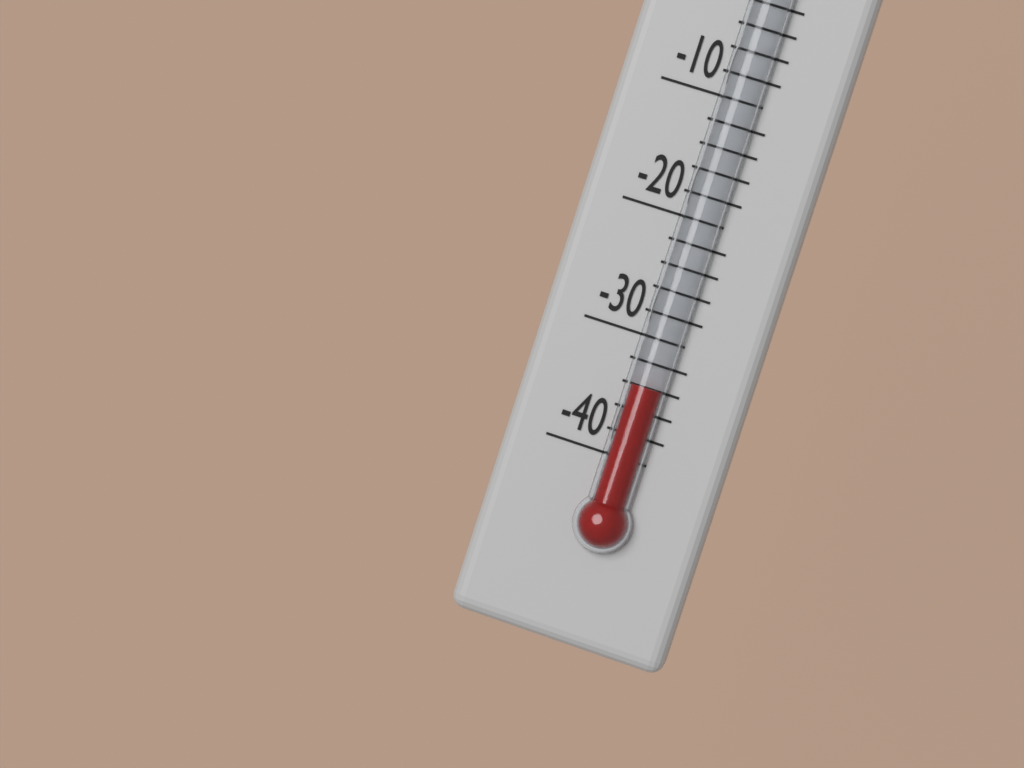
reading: -34 °F
